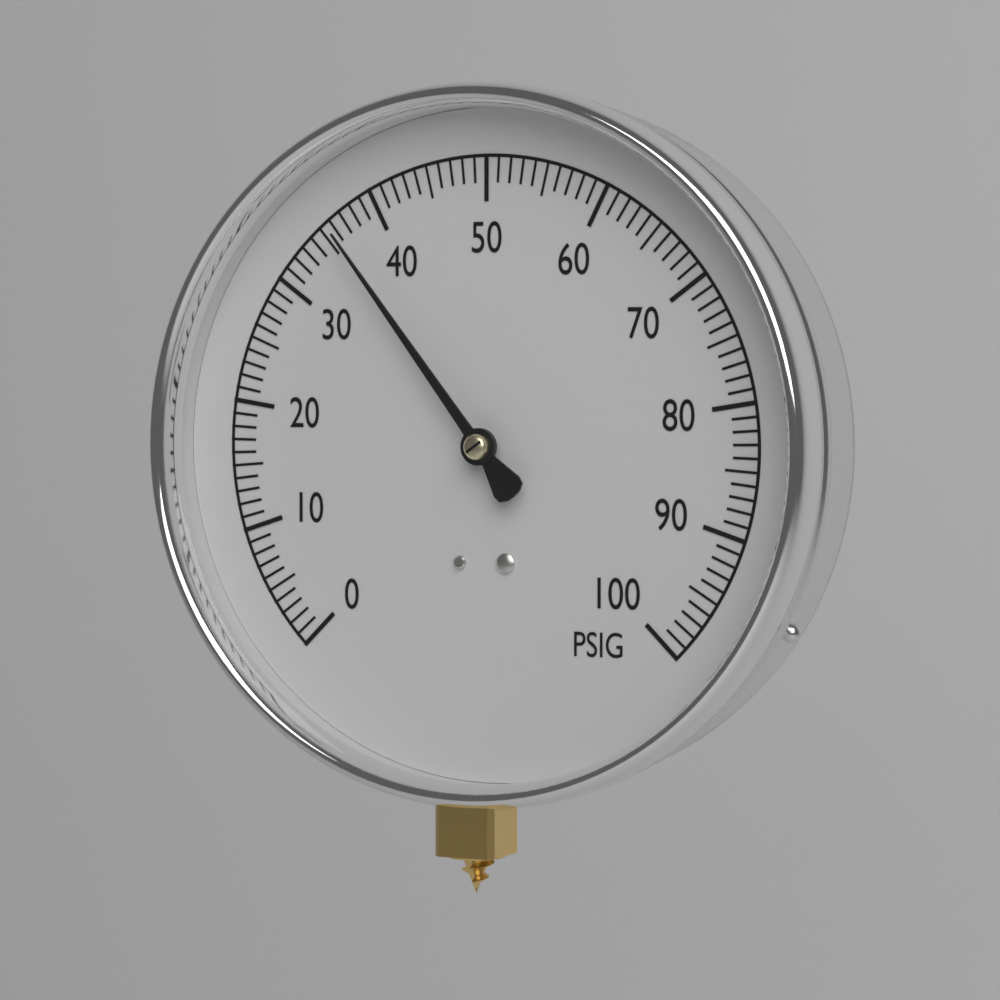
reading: 36 PSIG
